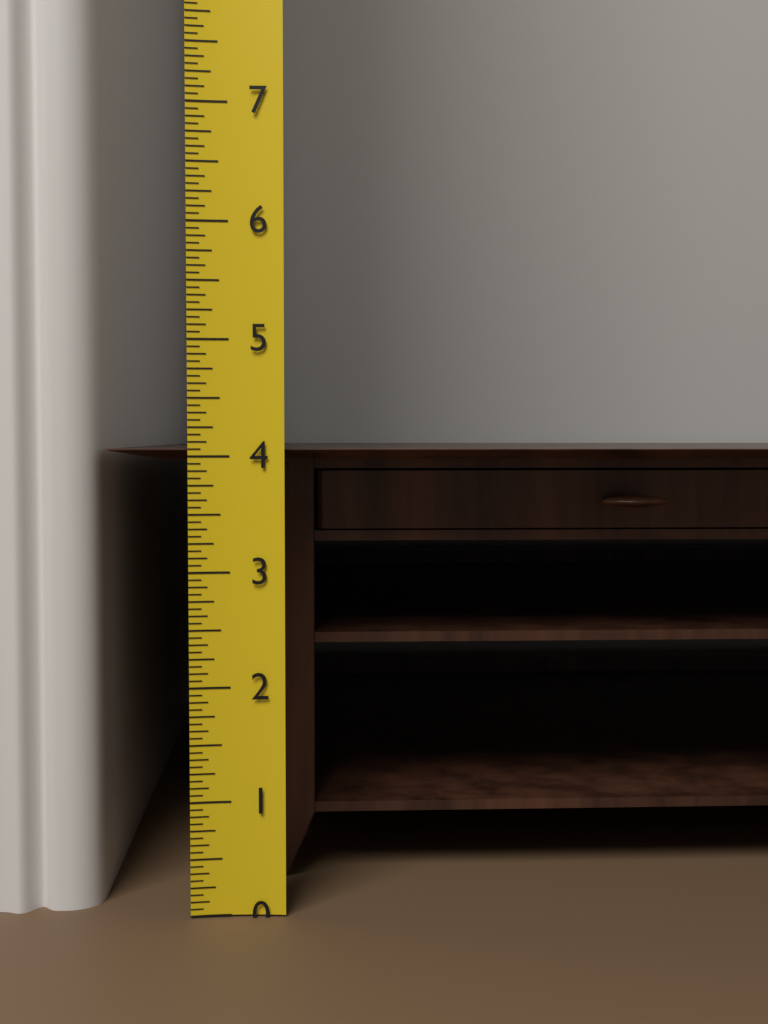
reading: 4.0625 (no unit)
